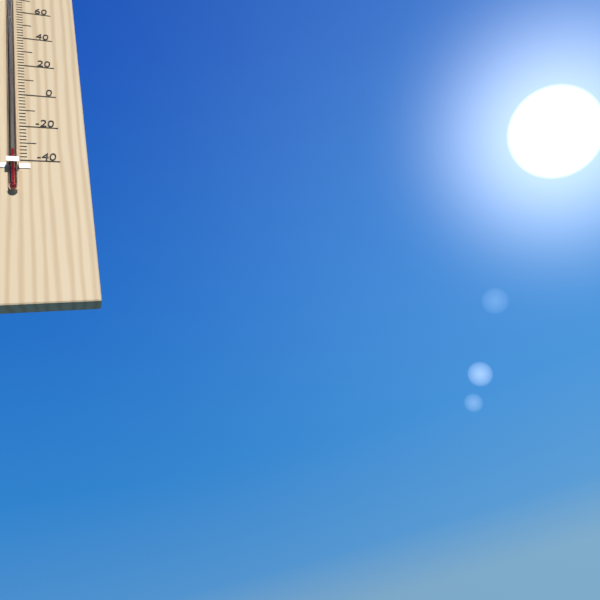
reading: -36 °F
